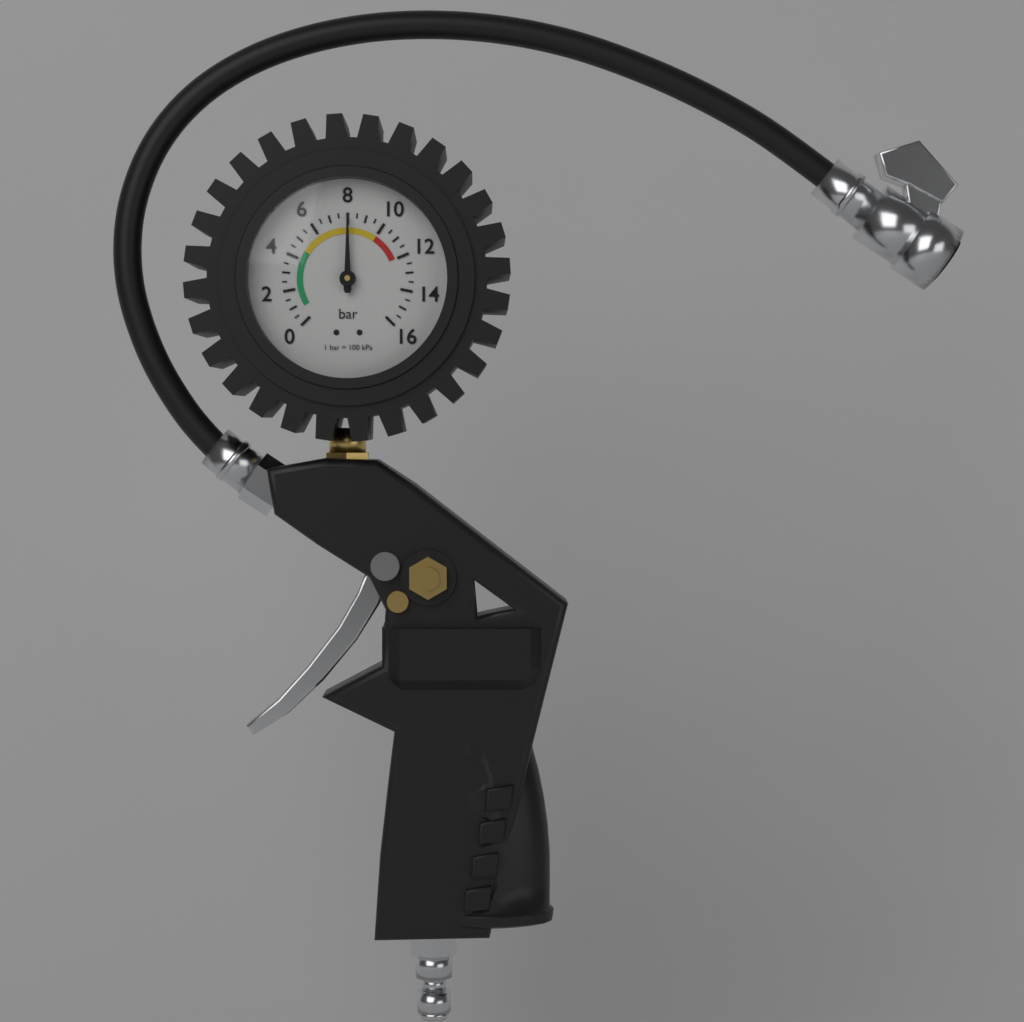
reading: 8.0 bar
